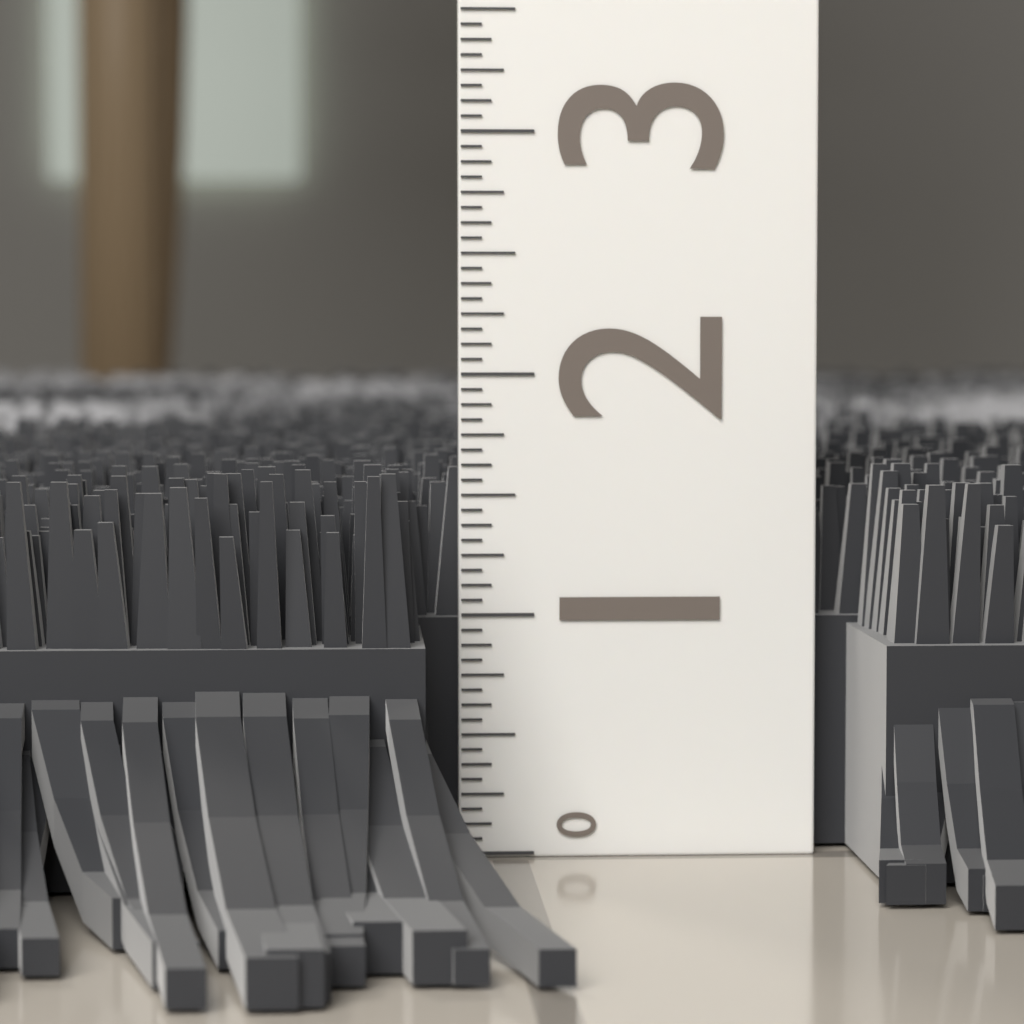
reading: 1.6250 (no unit)
